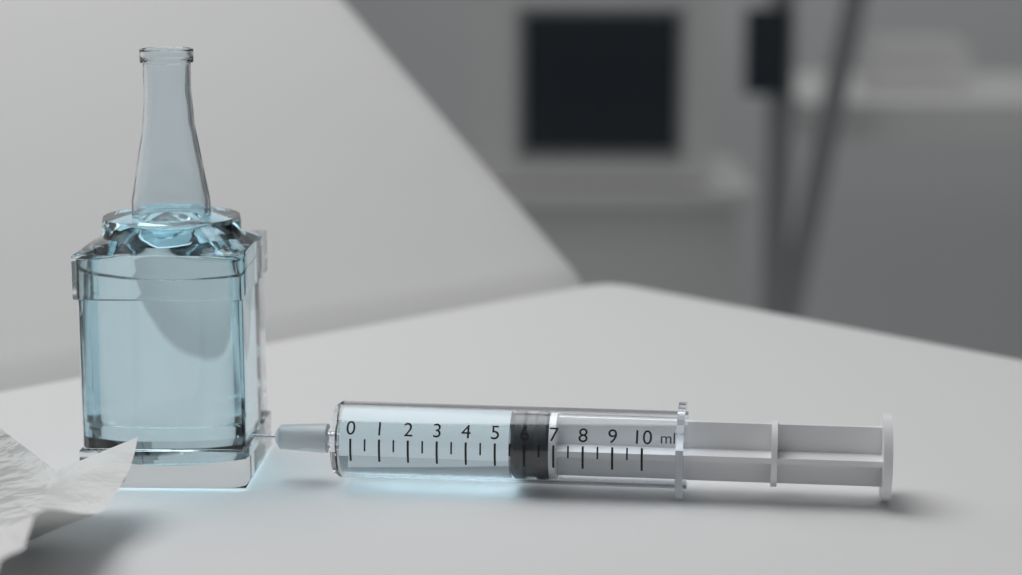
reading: 5.5 ml
